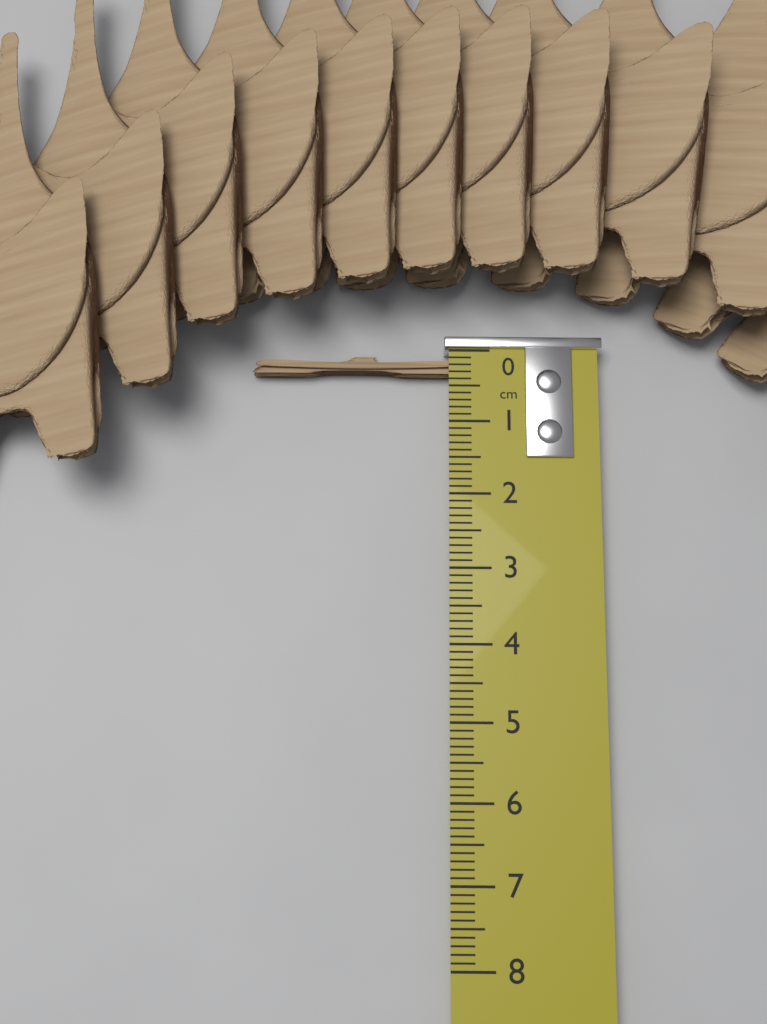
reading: 0.3 cm
